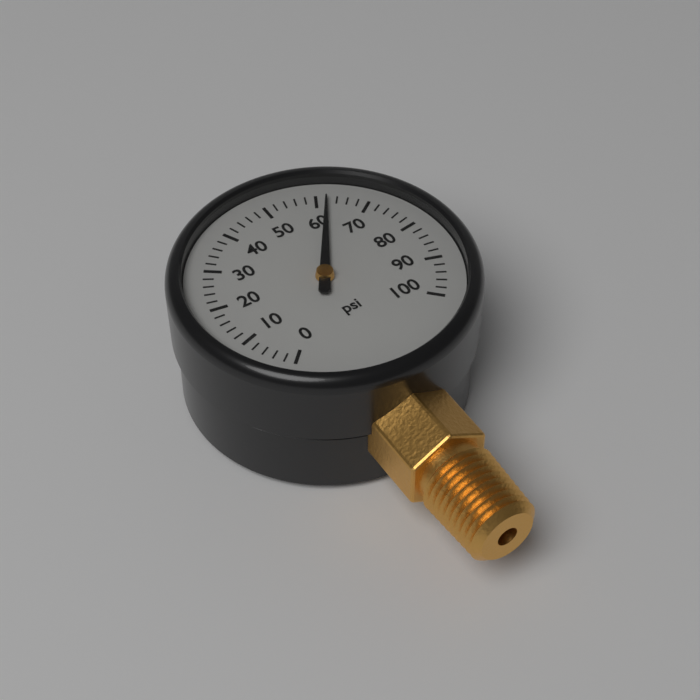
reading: 62 psi
